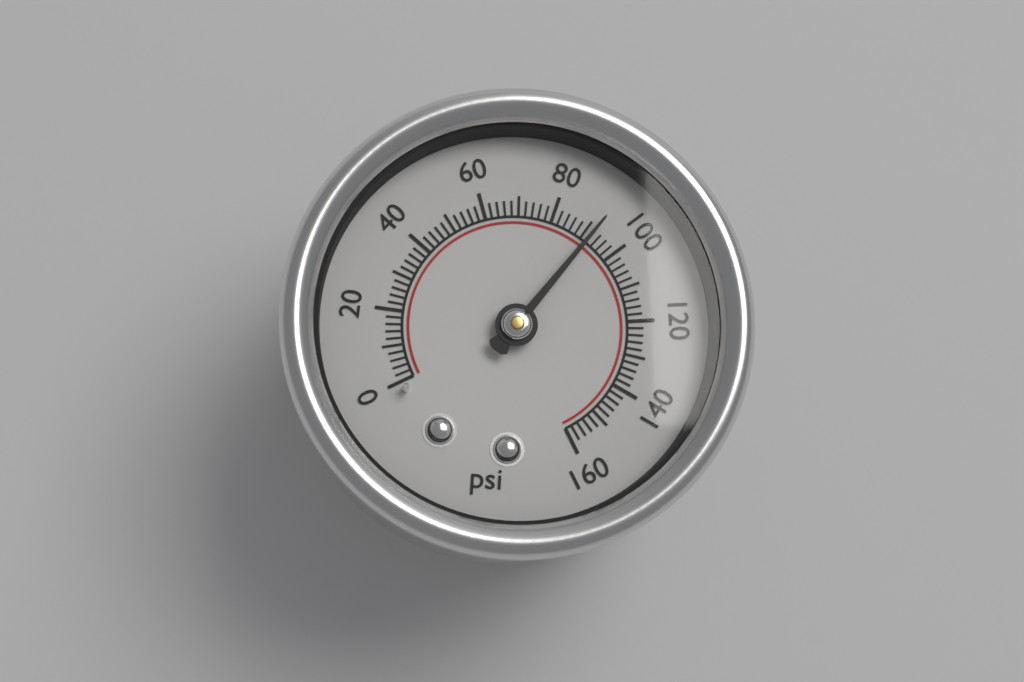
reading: 92 psi
